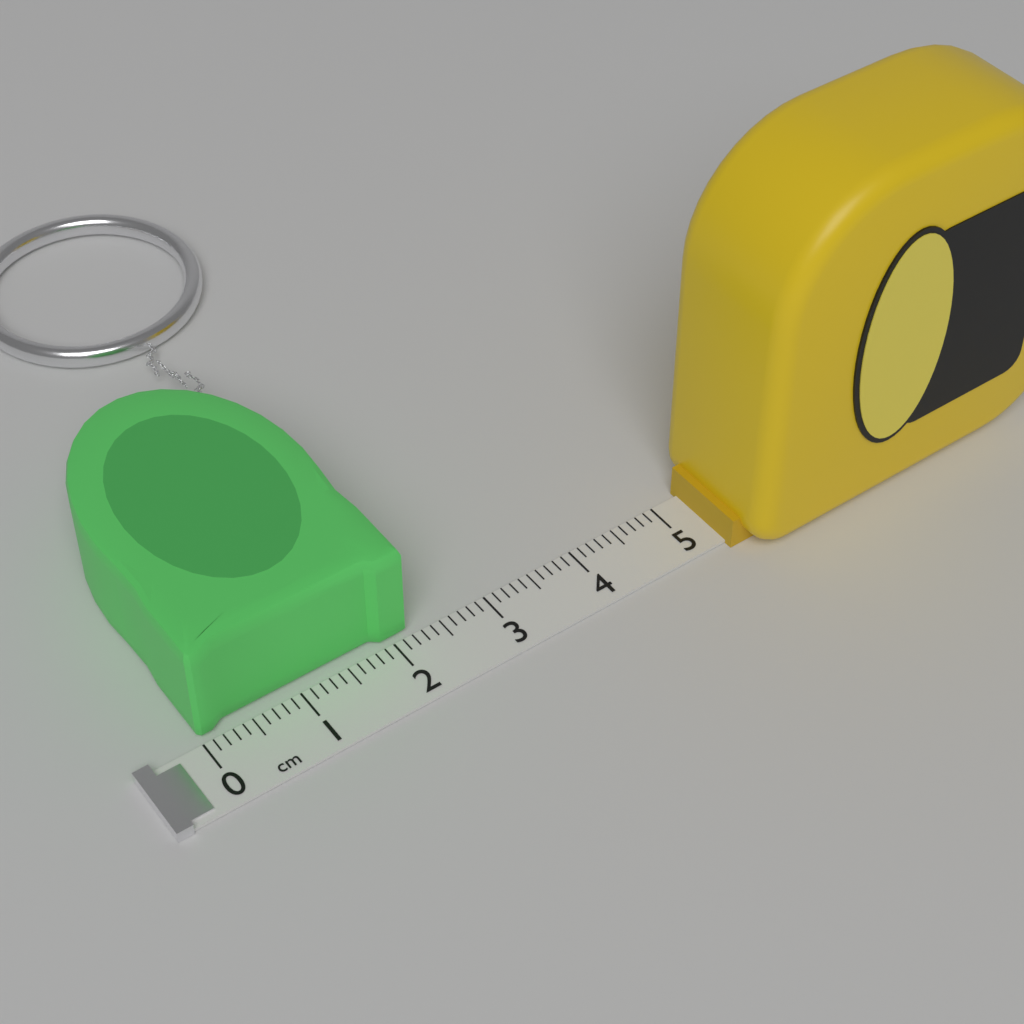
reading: 2.2 cm
